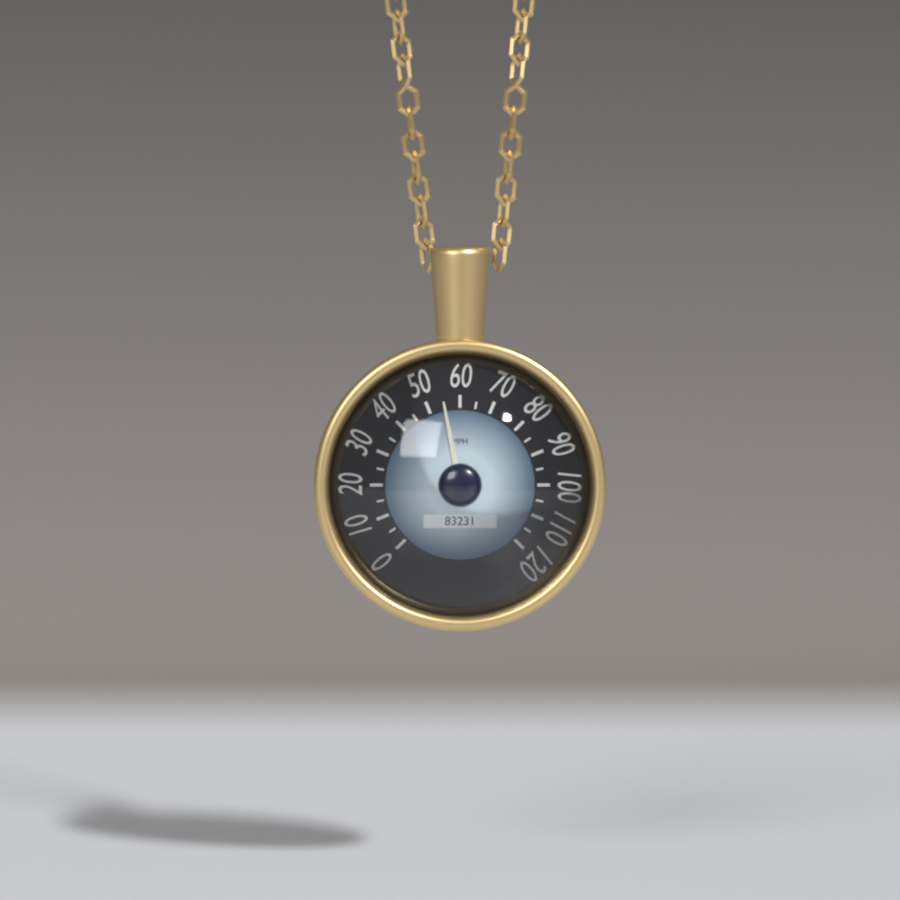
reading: 55 mph
